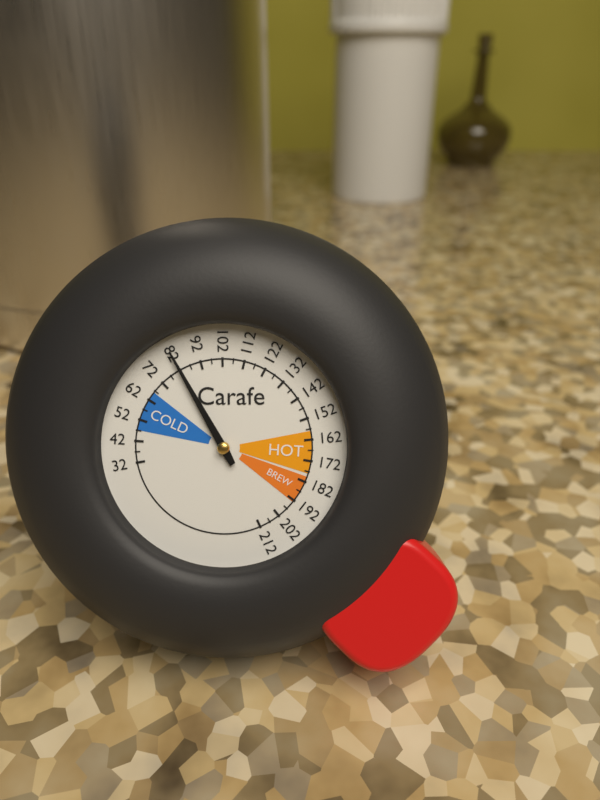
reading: 82 (no unit)
